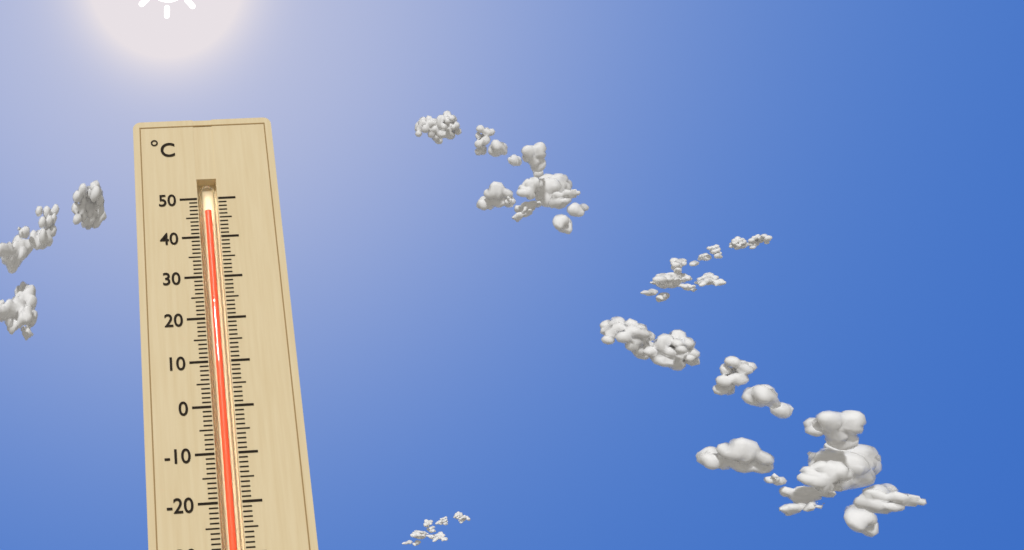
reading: 47 °C
